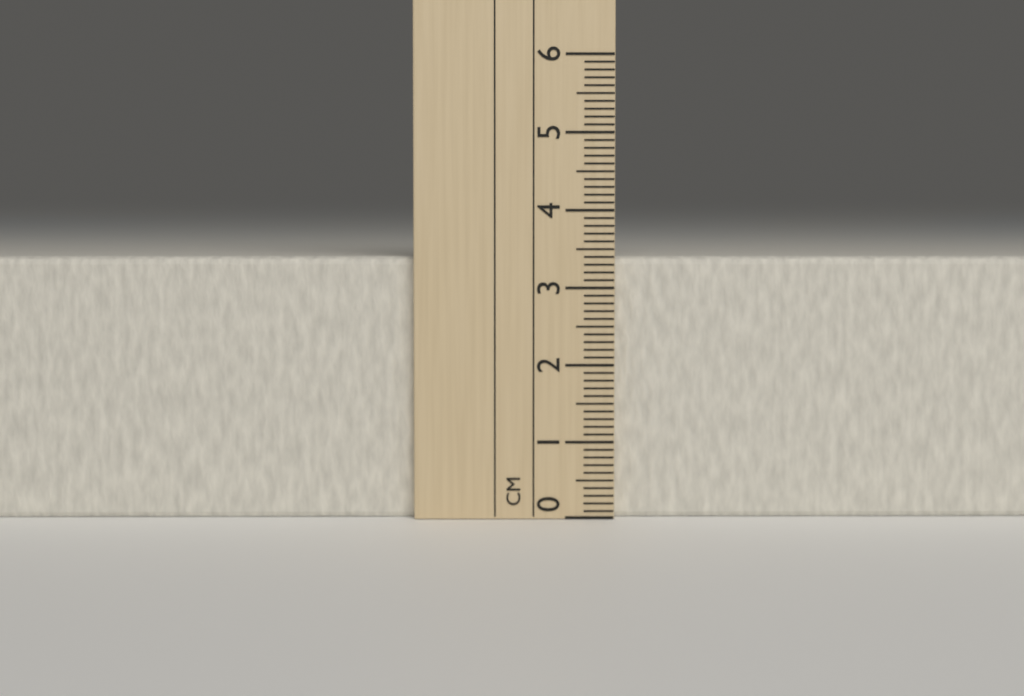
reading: 3.4 cm
